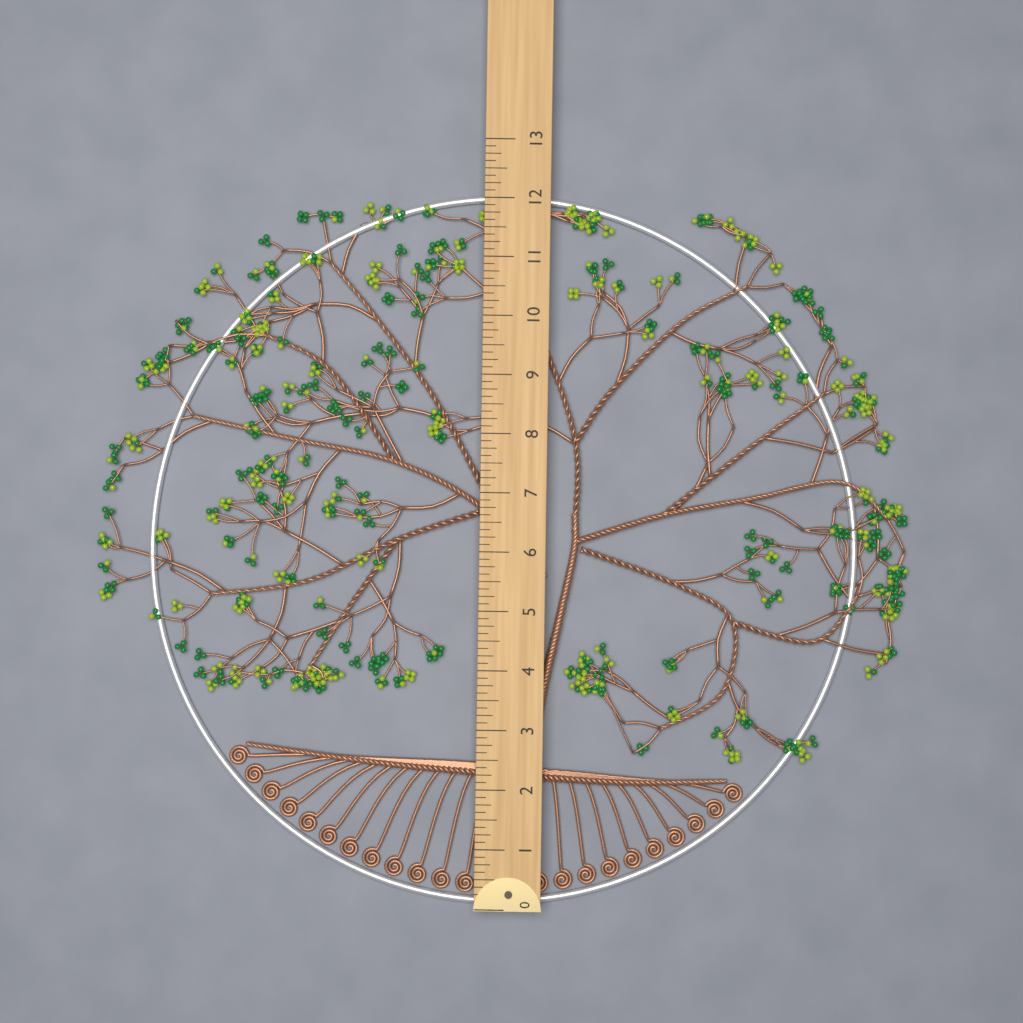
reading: 12.125 (no unit)
